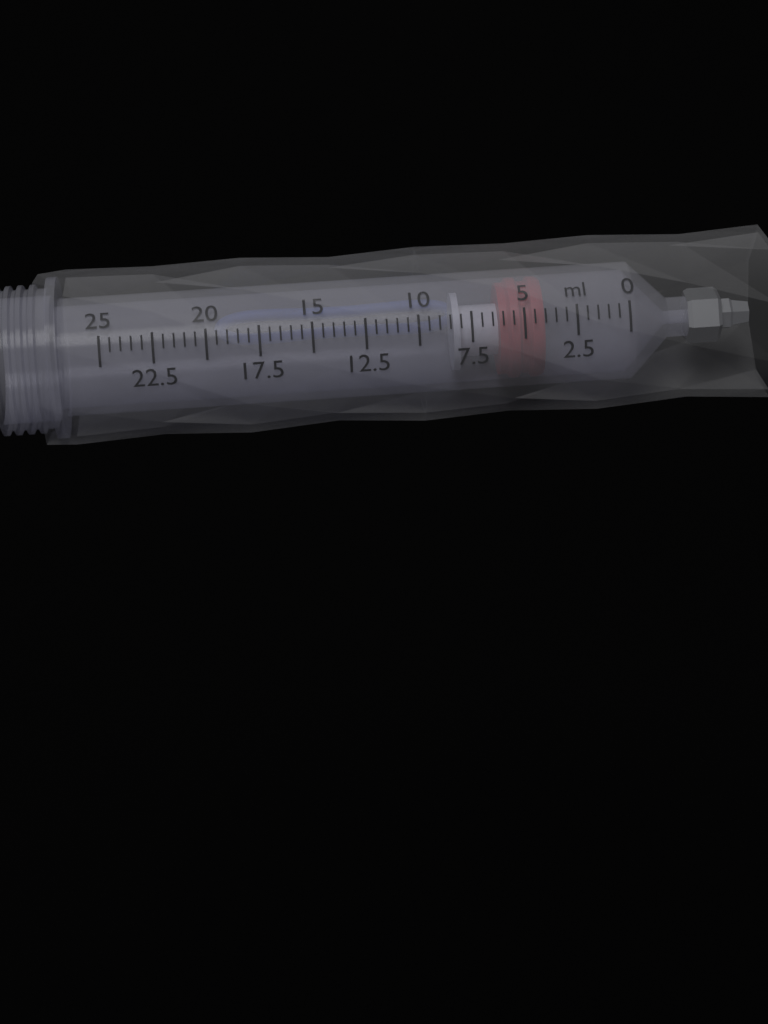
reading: 4.0 ml
